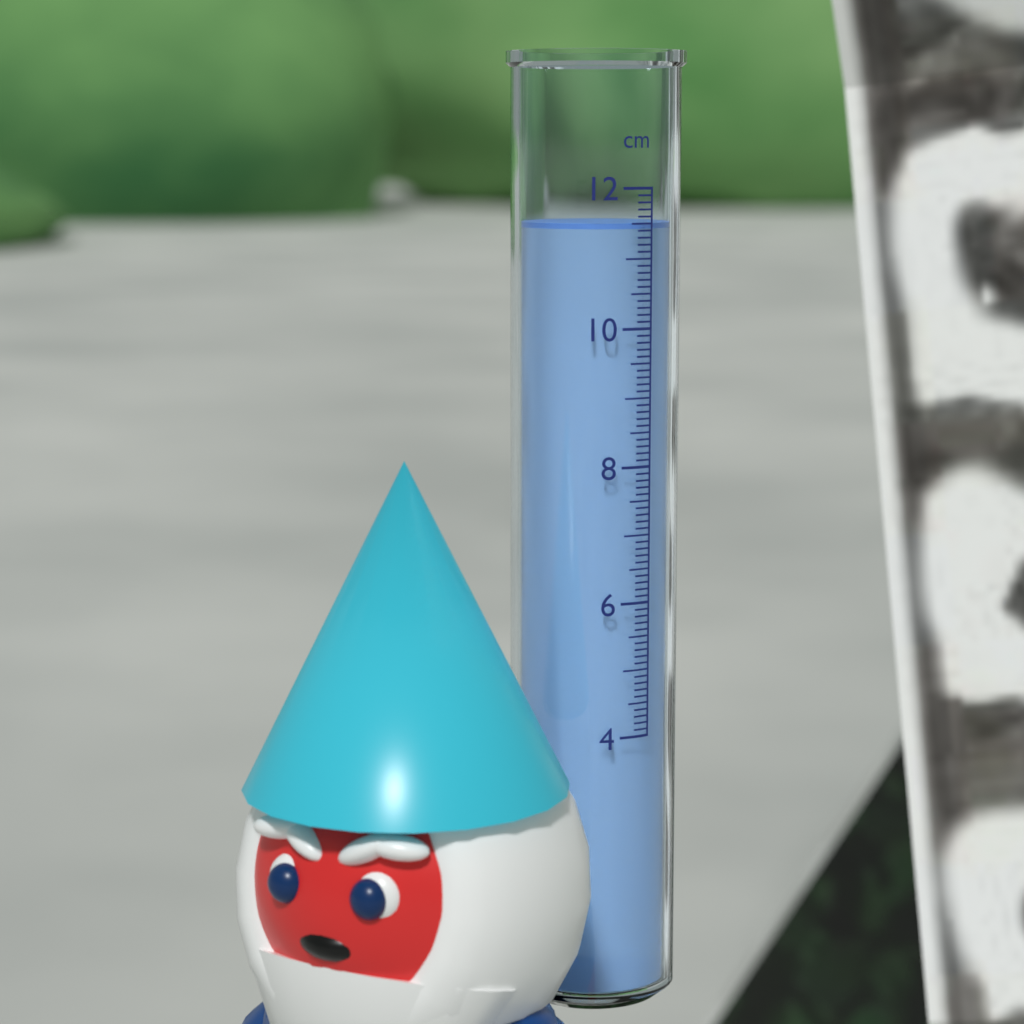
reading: 11.5 cm
